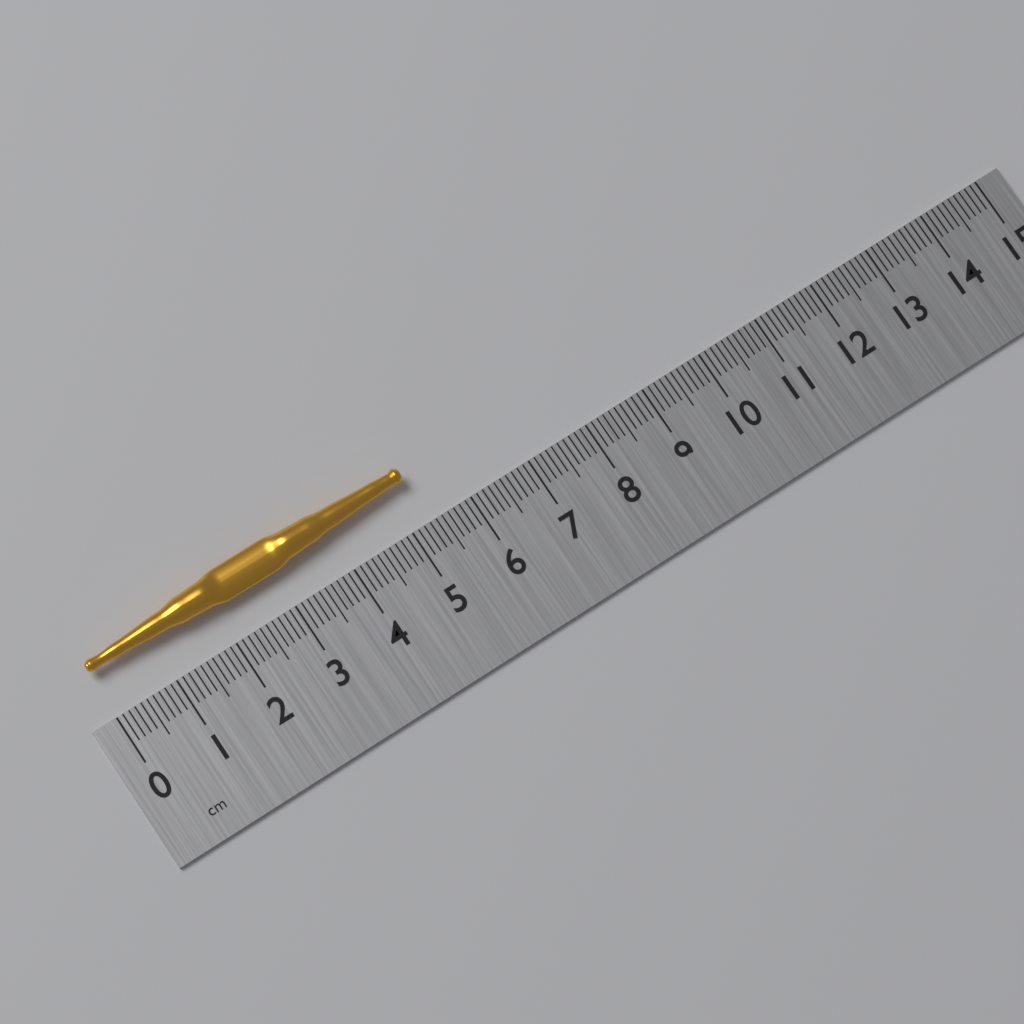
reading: 5.3 cm
